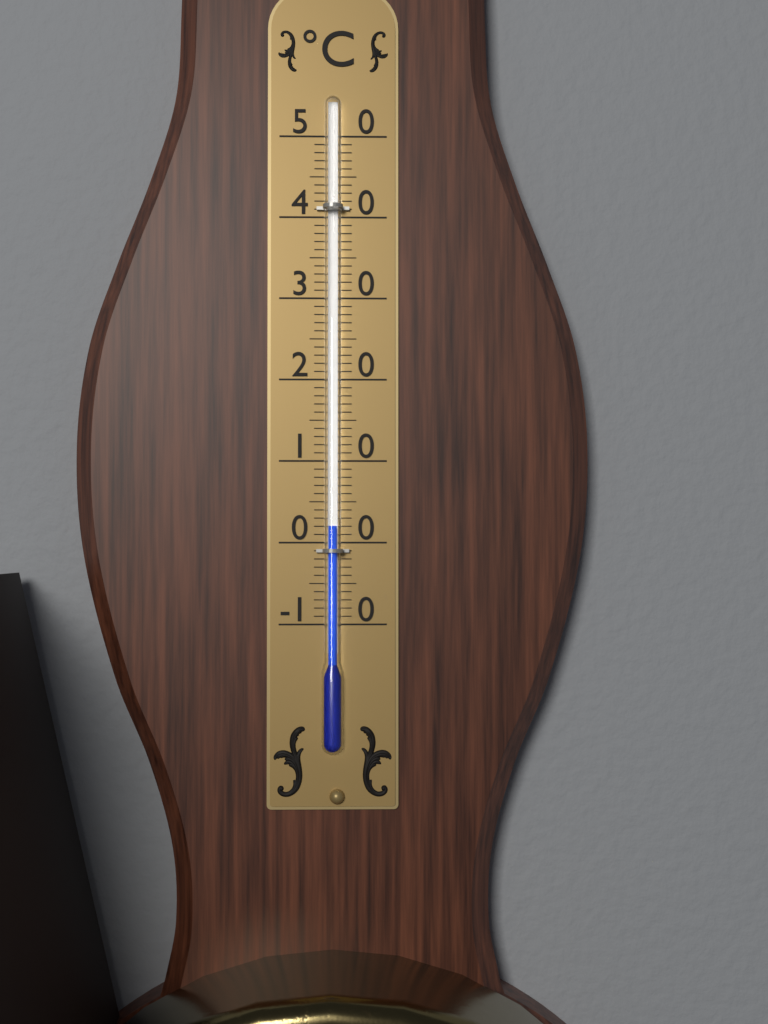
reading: 2 °C
